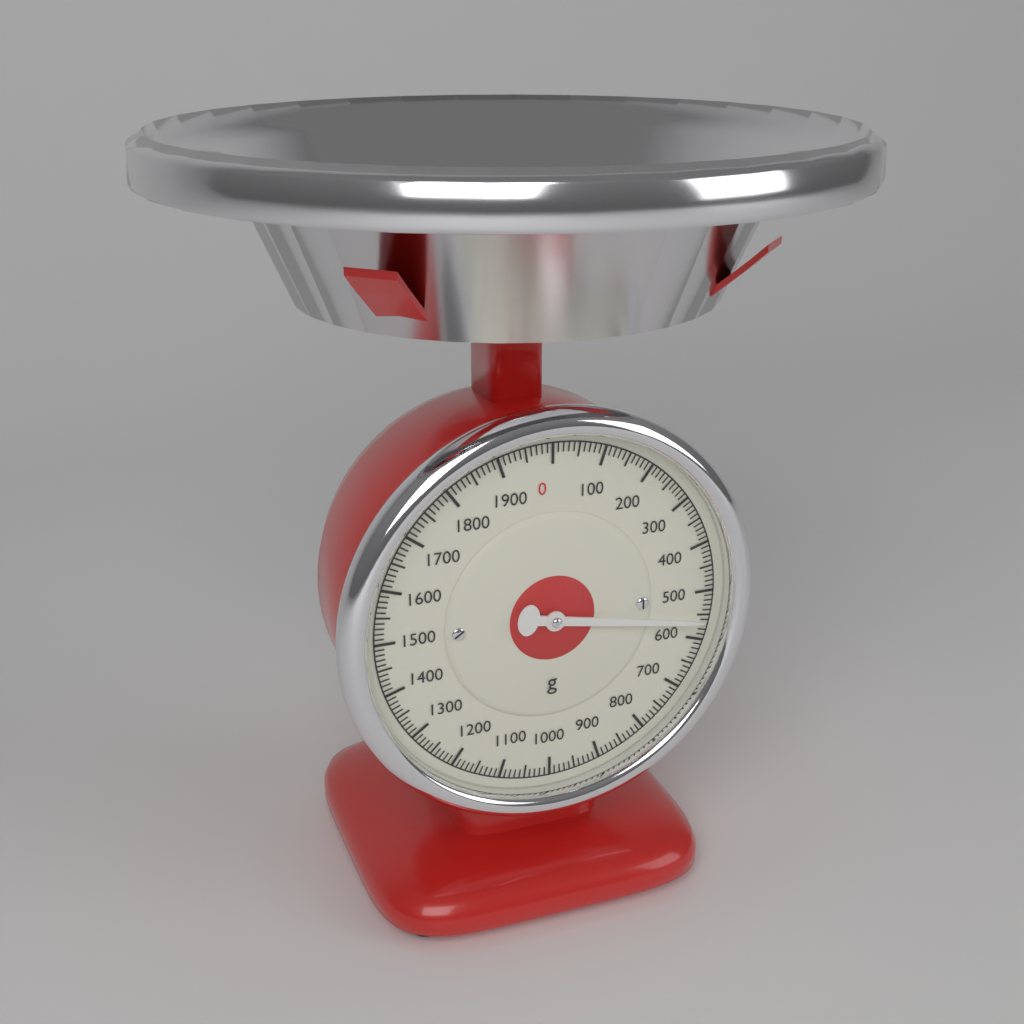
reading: 560 g
